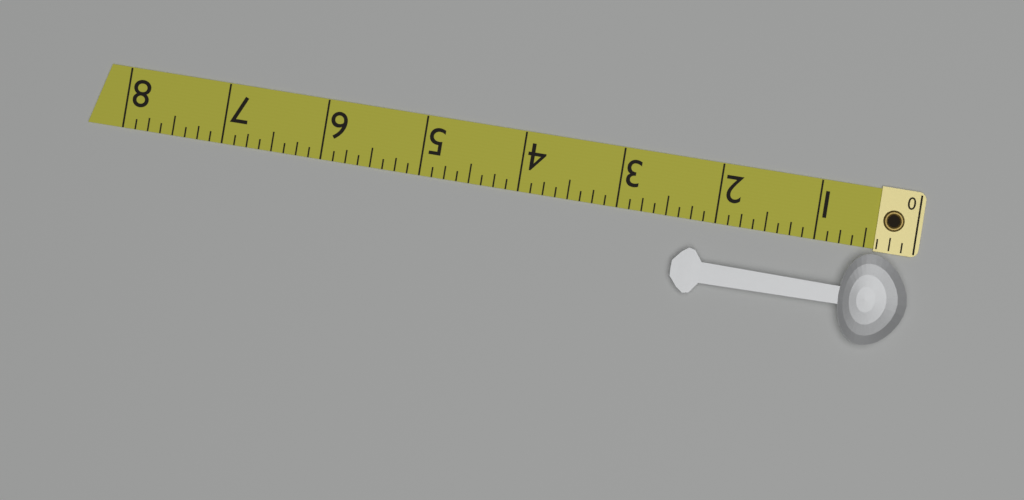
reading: 2.375 (no unit)
